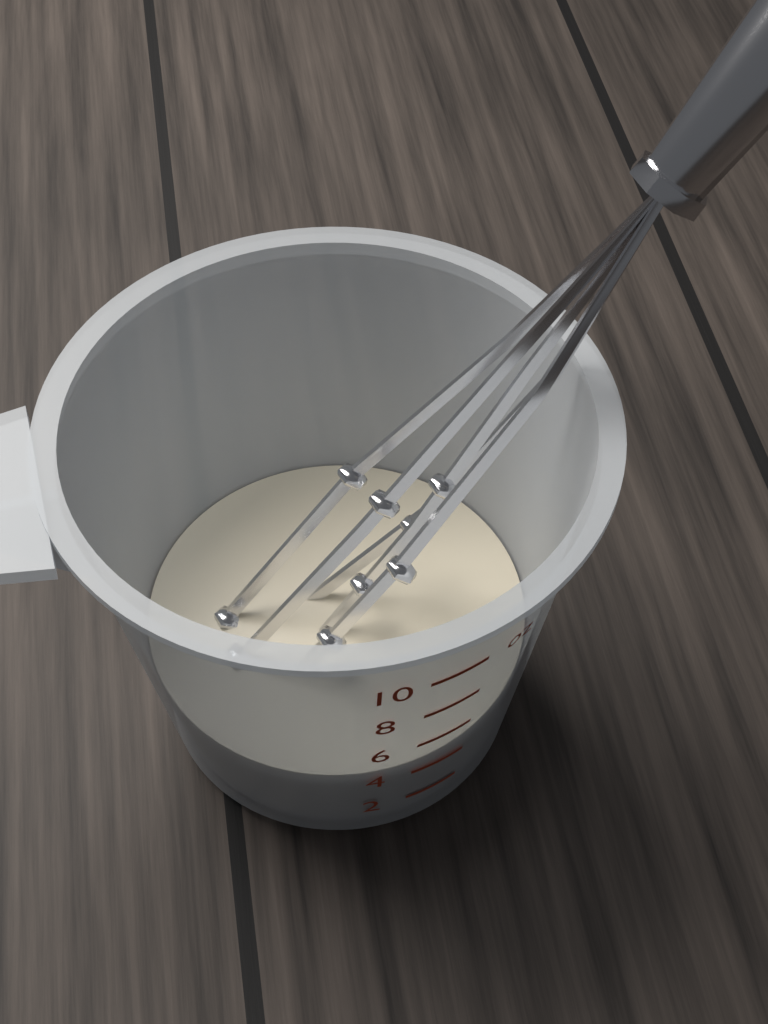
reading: 4 oz
